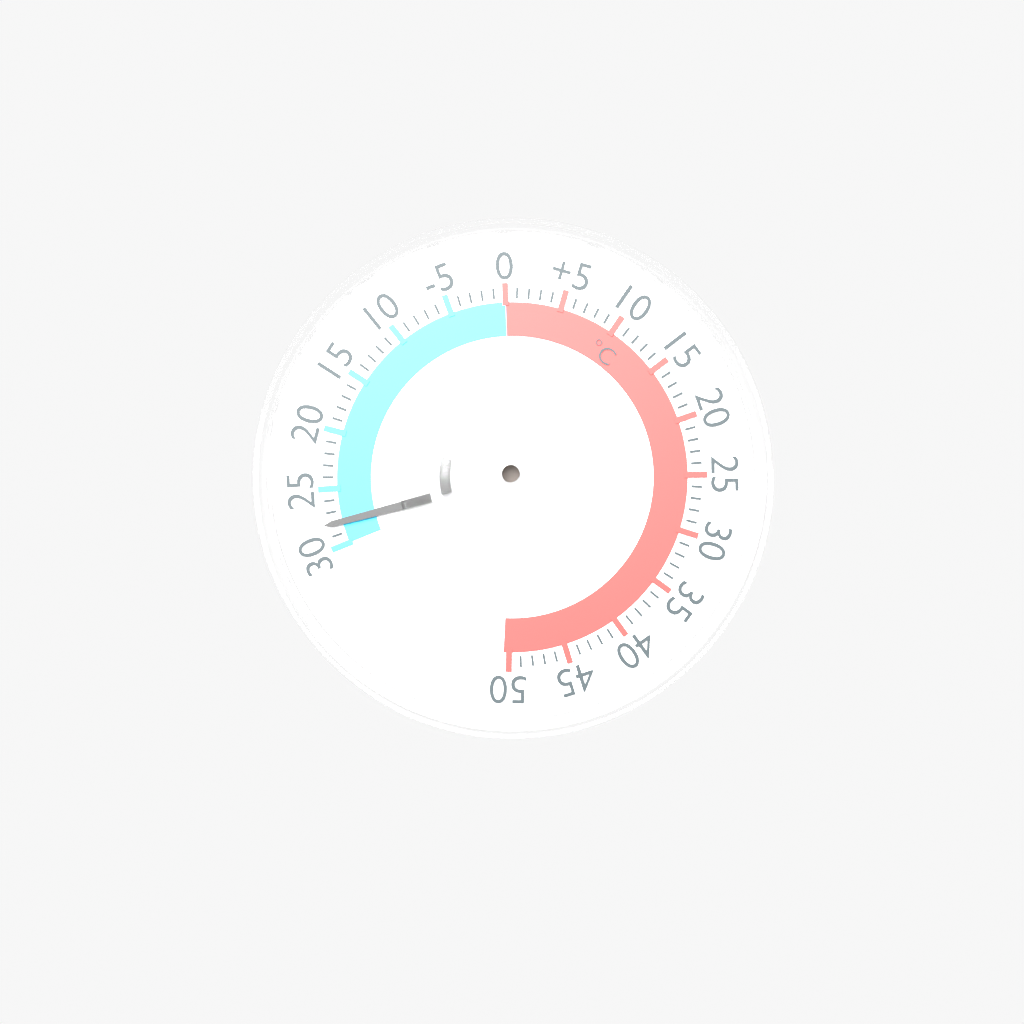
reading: -28 °C
